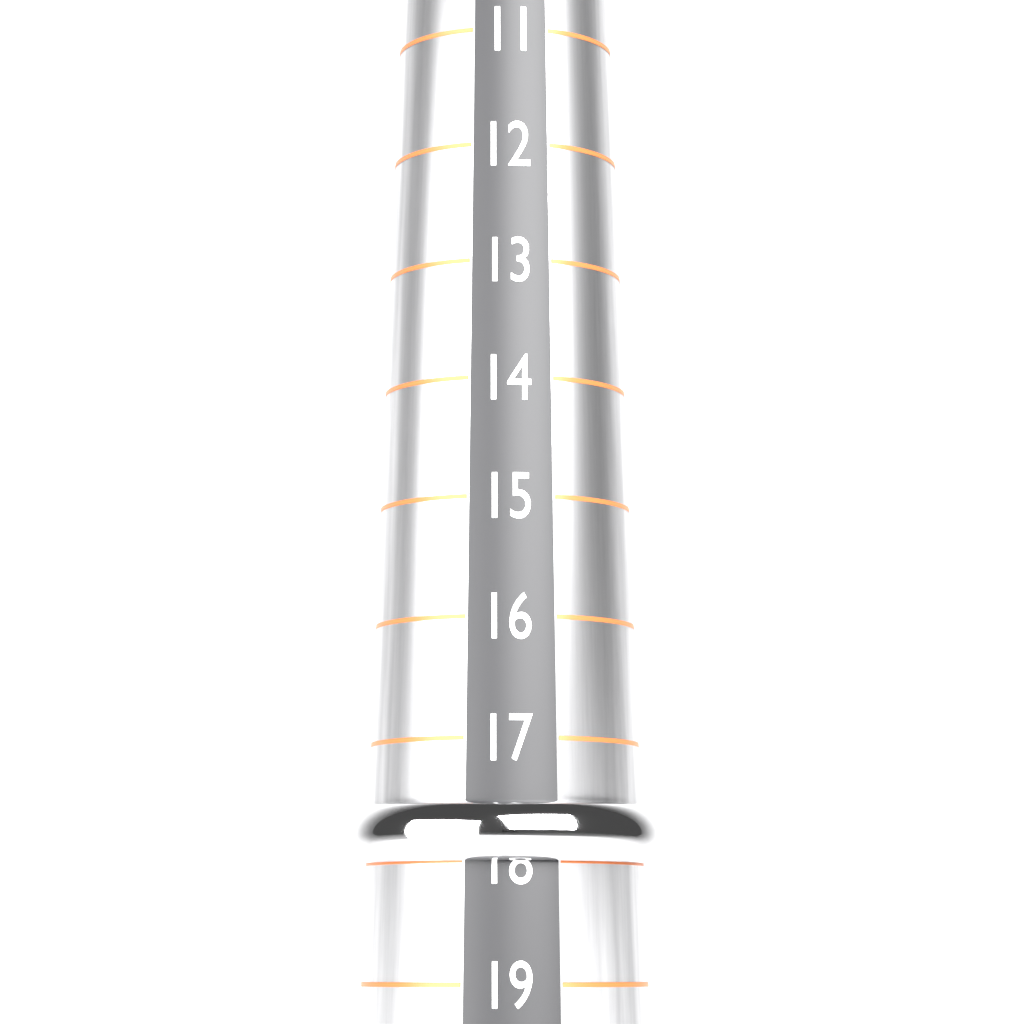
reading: 18 (no unit)
